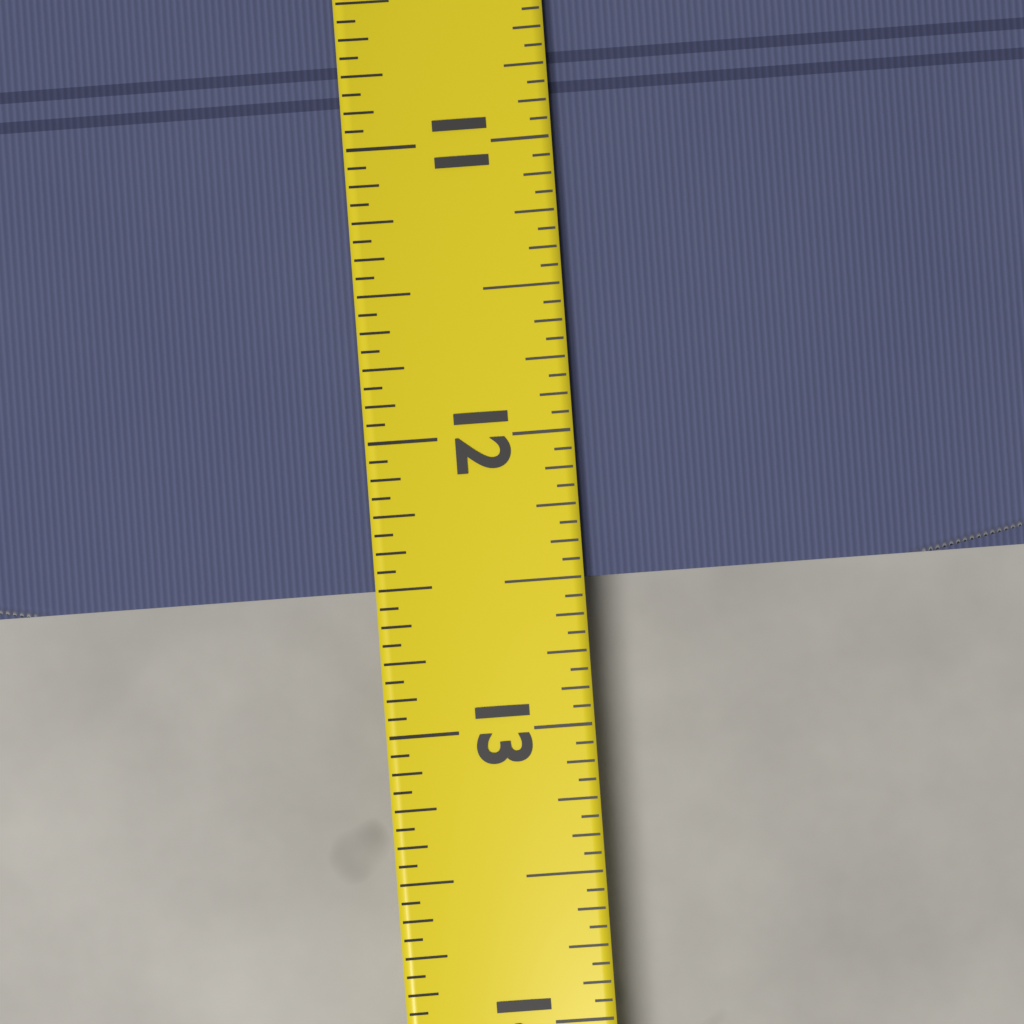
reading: 12.5000 (no unit)
